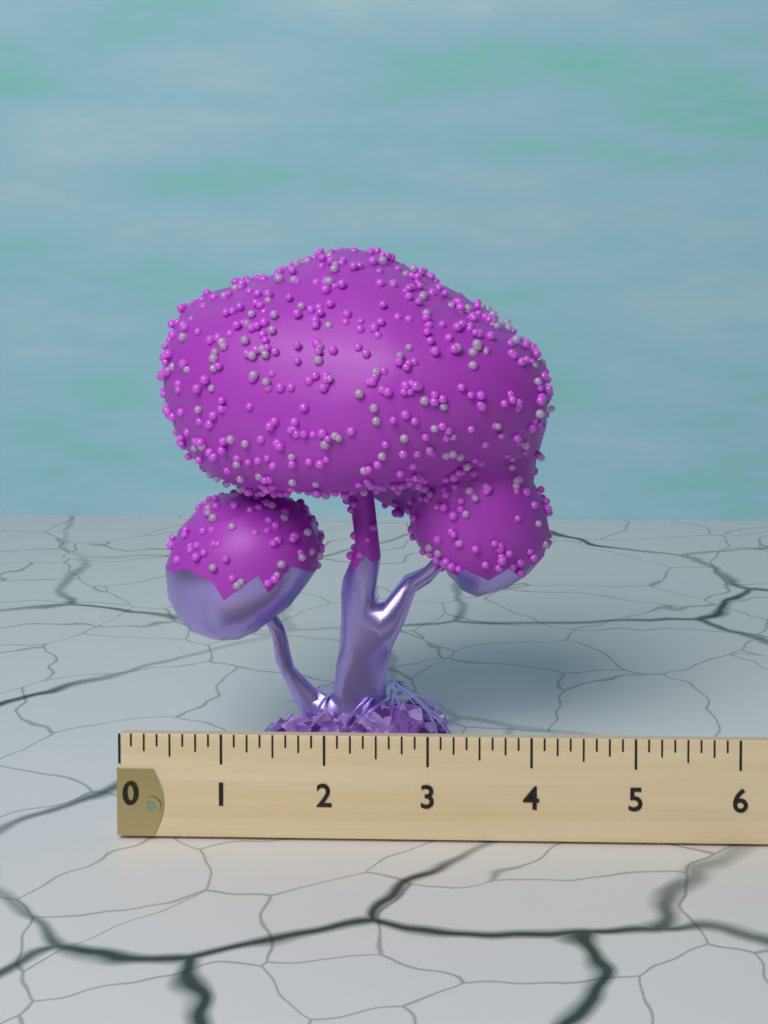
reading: 4.125 (no unit)
